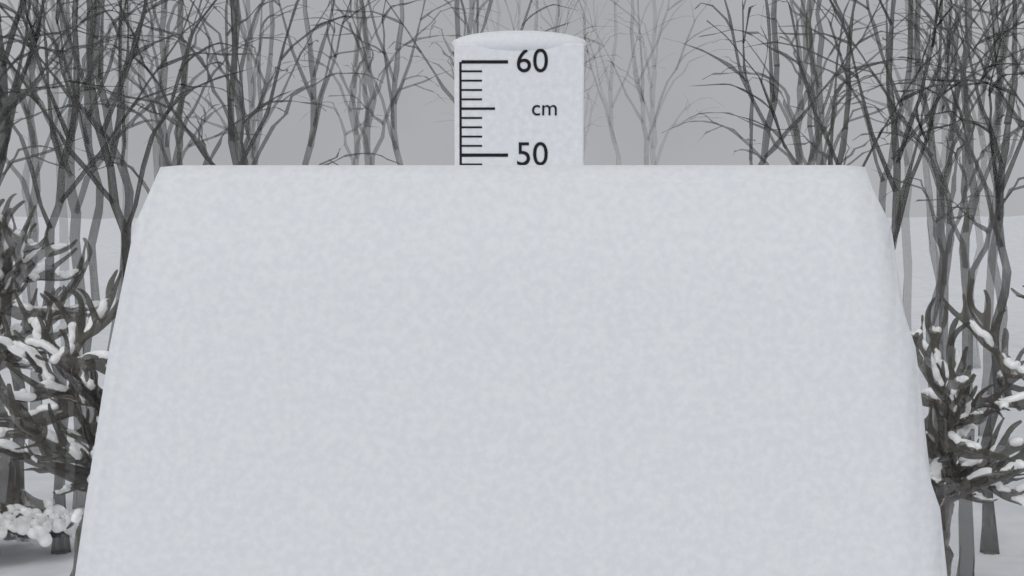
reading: 48 cm
